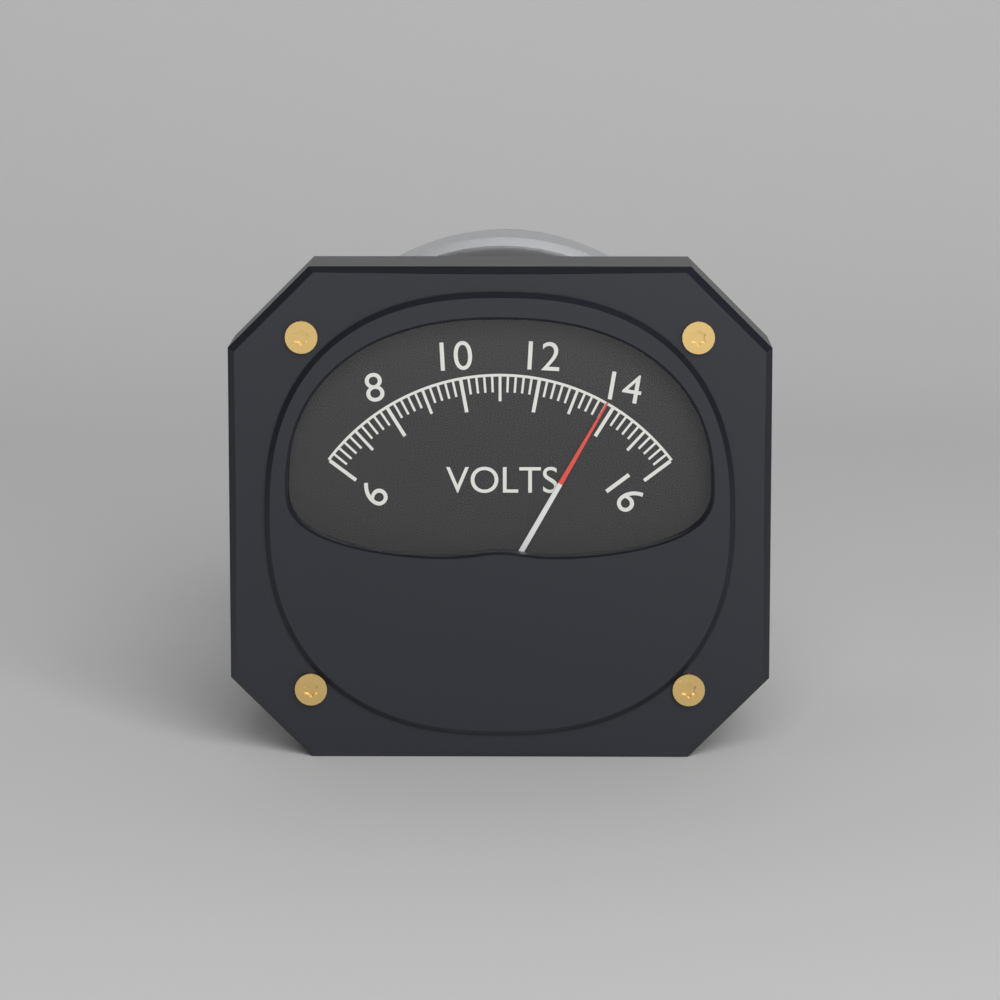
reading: 13.8 V
